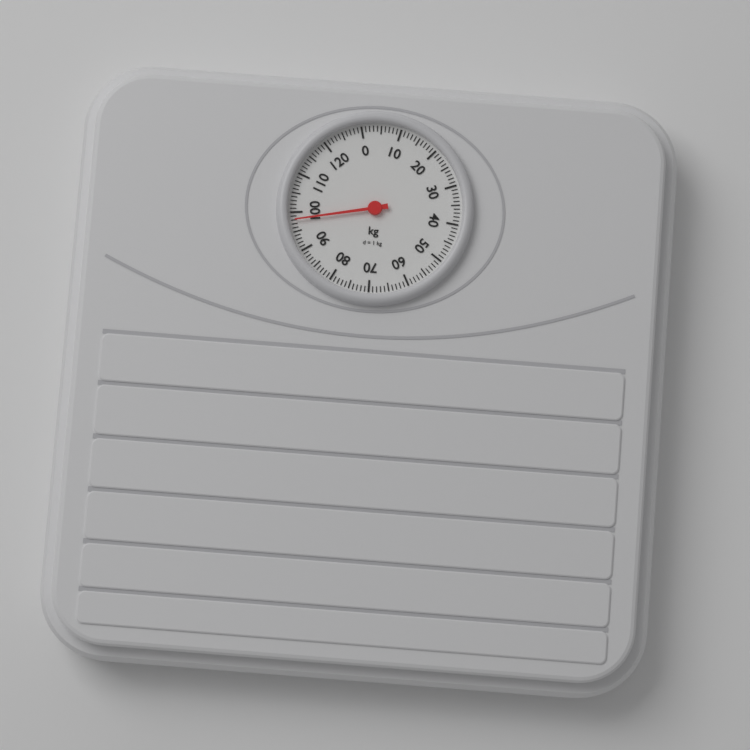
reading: 98 kg
